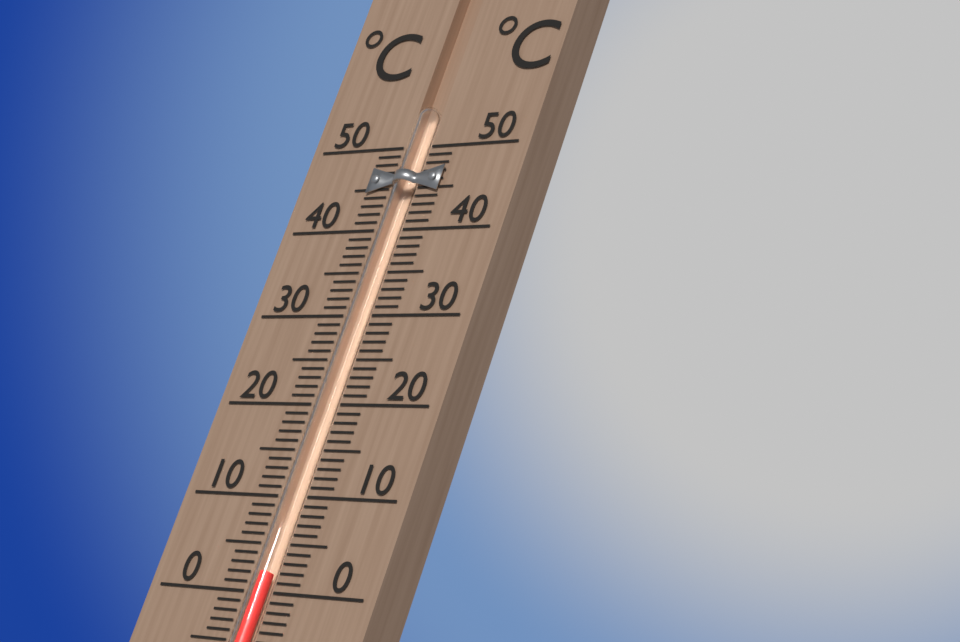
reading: 2 °C
